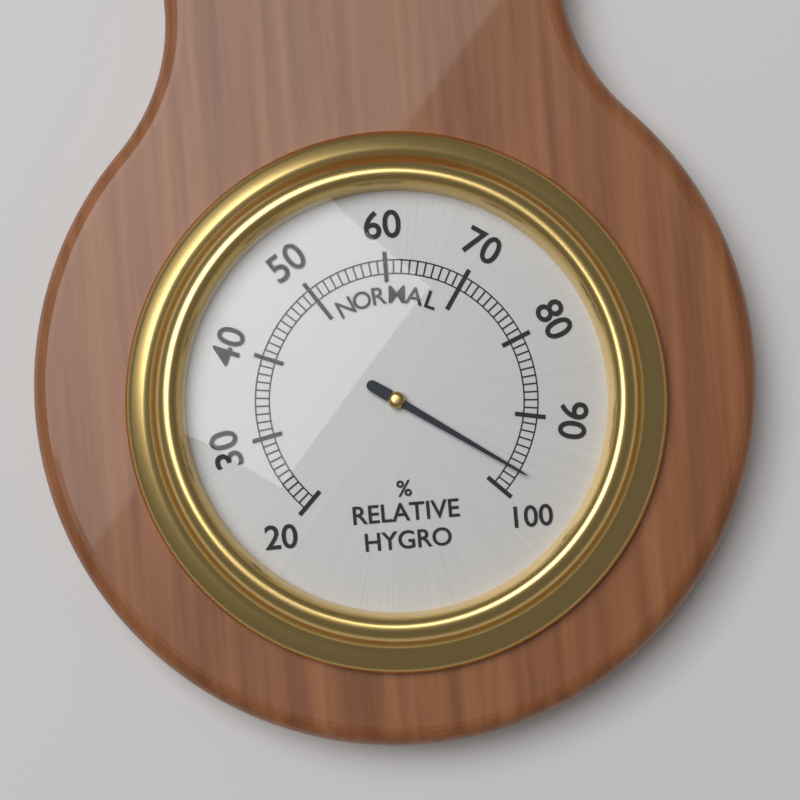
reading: 97 %
